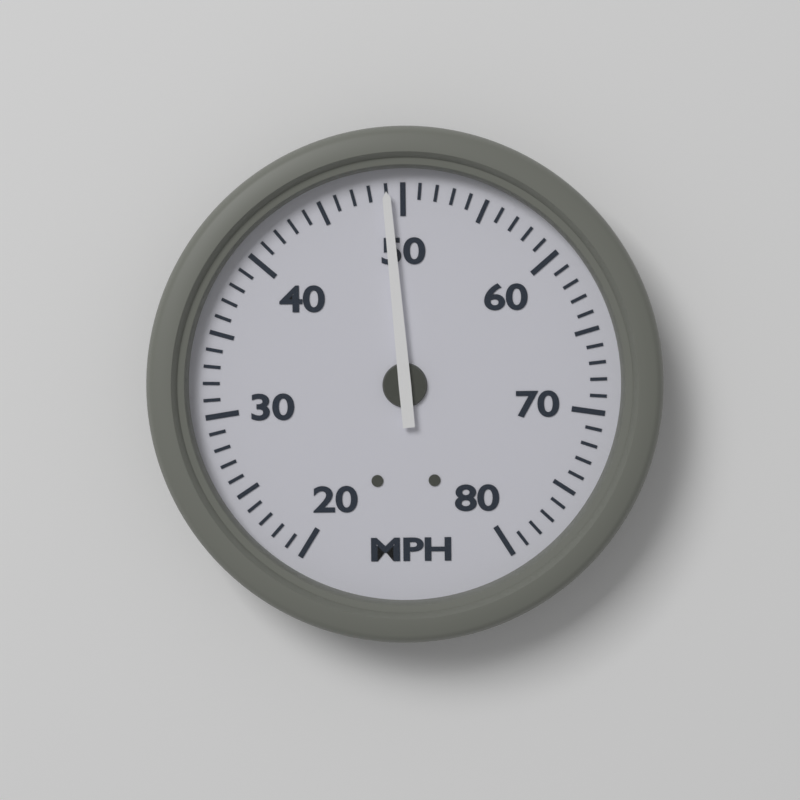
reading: 49 MPH
